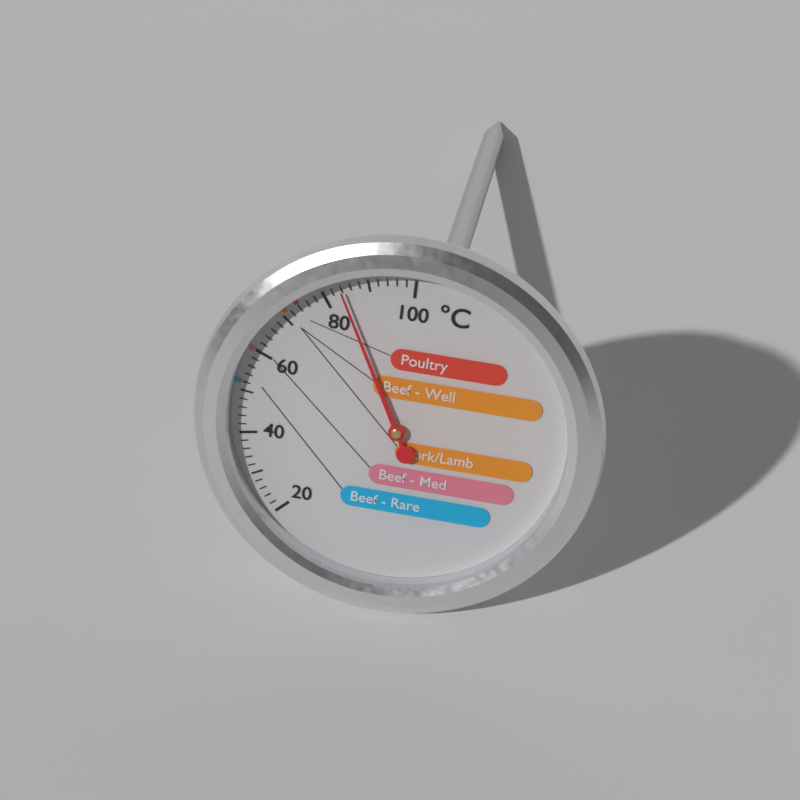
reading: 84 °C
